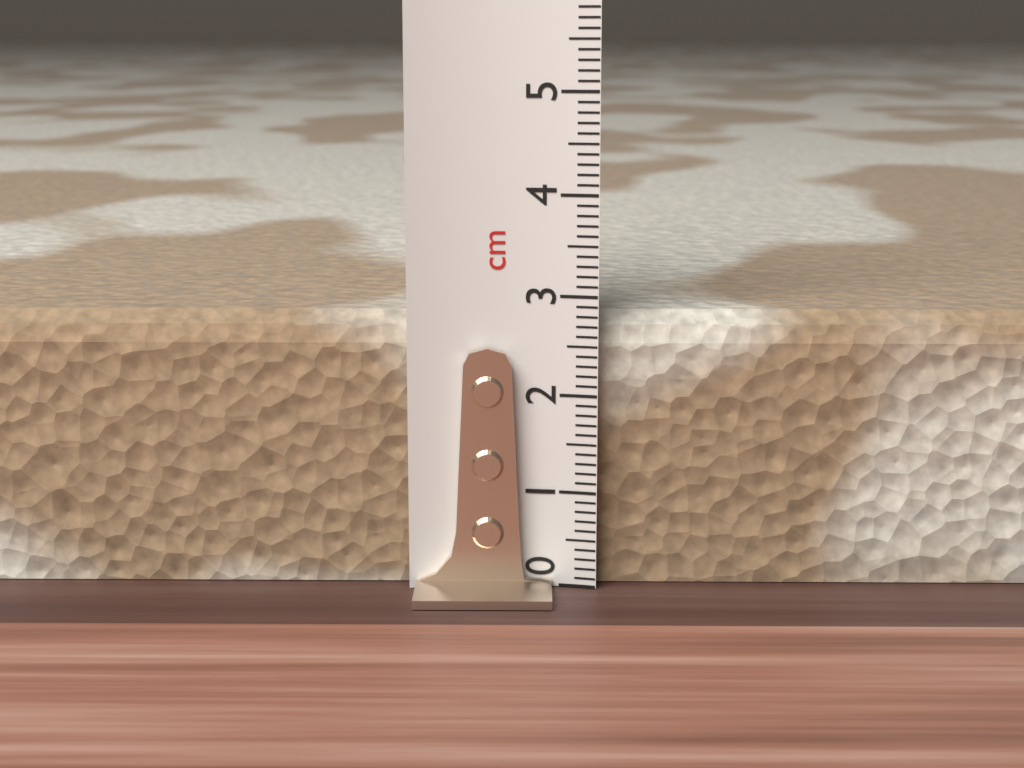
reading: 2.8 cm
